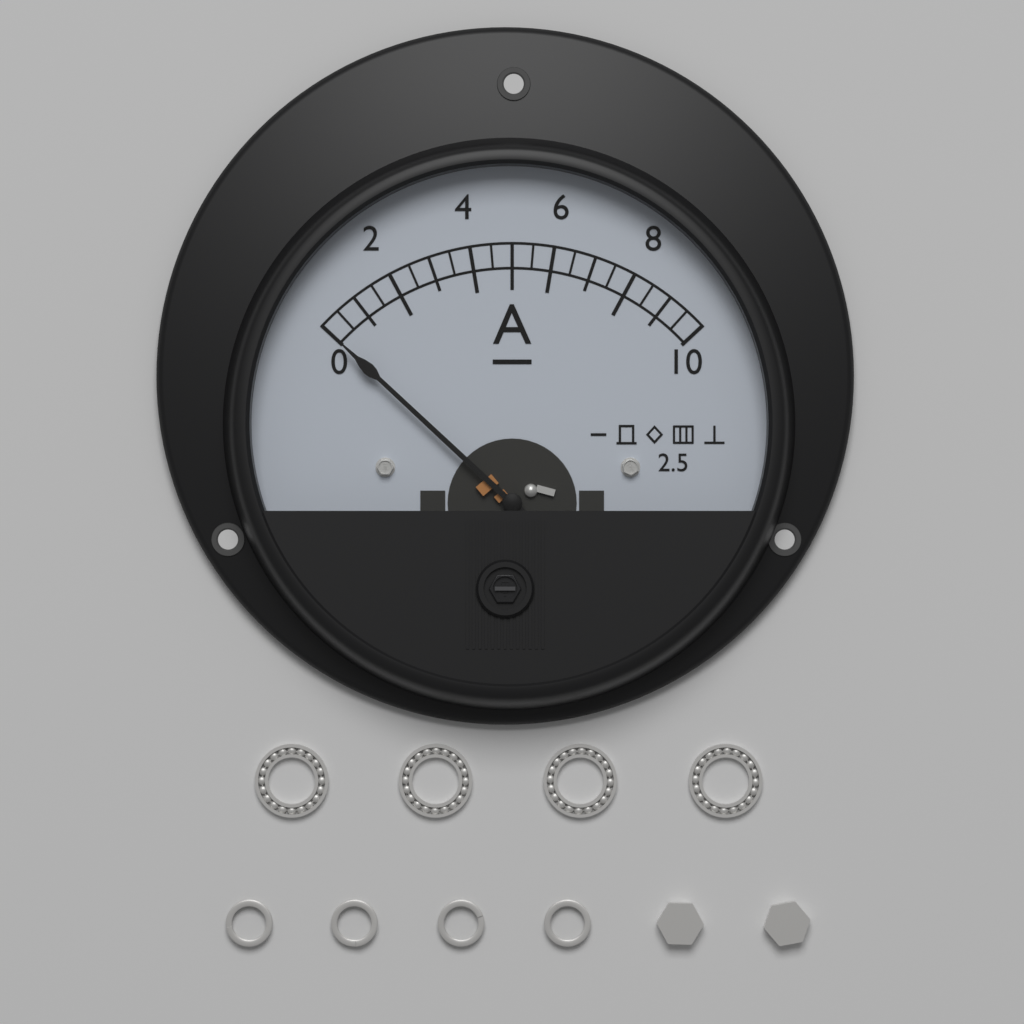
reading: 0.0 A
